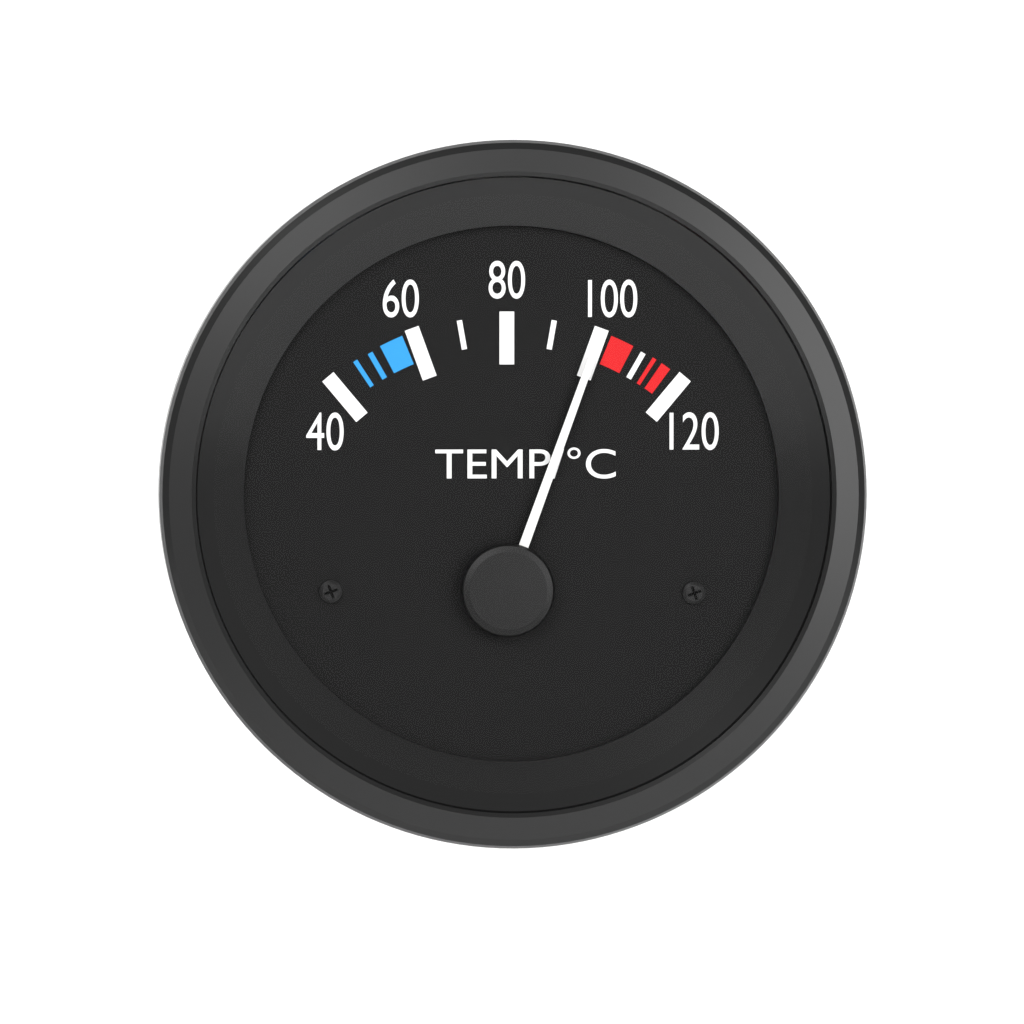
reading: 100 °C
